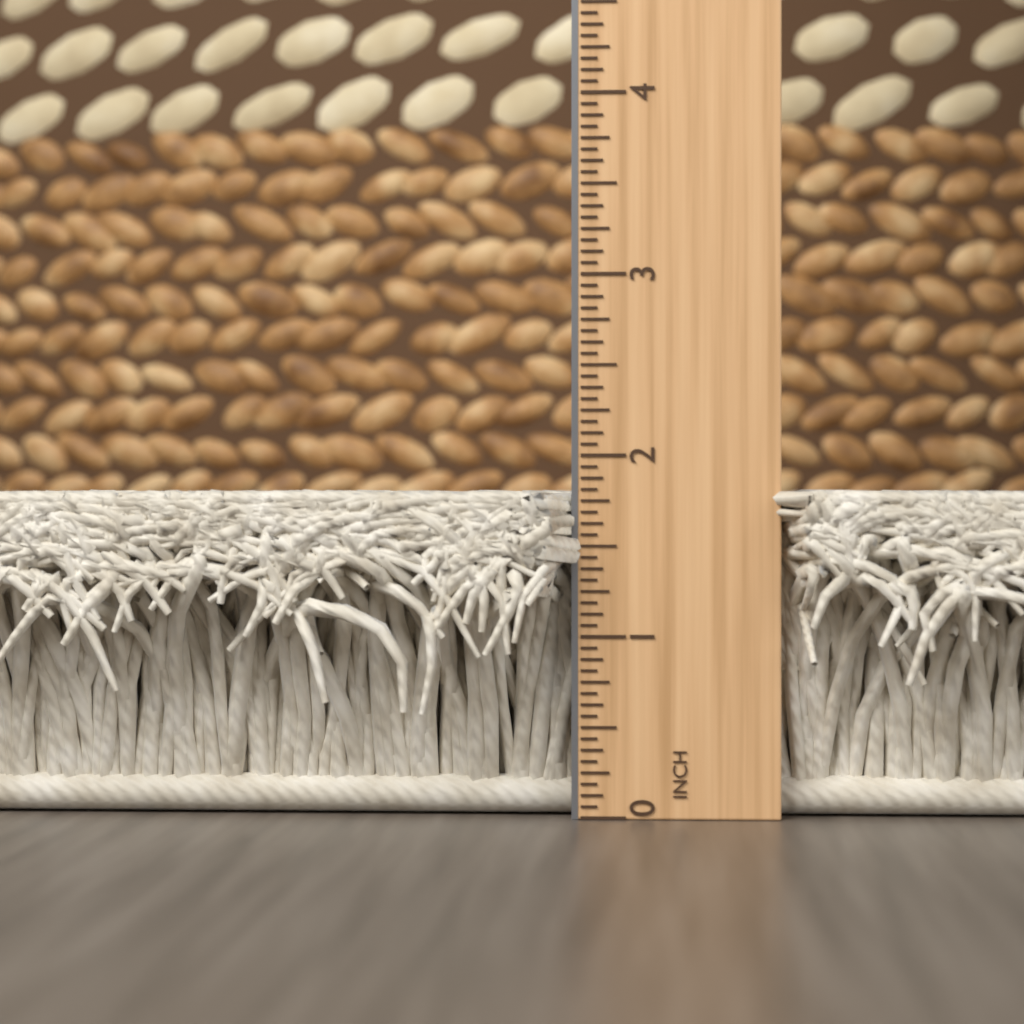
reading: 1.8125 in
